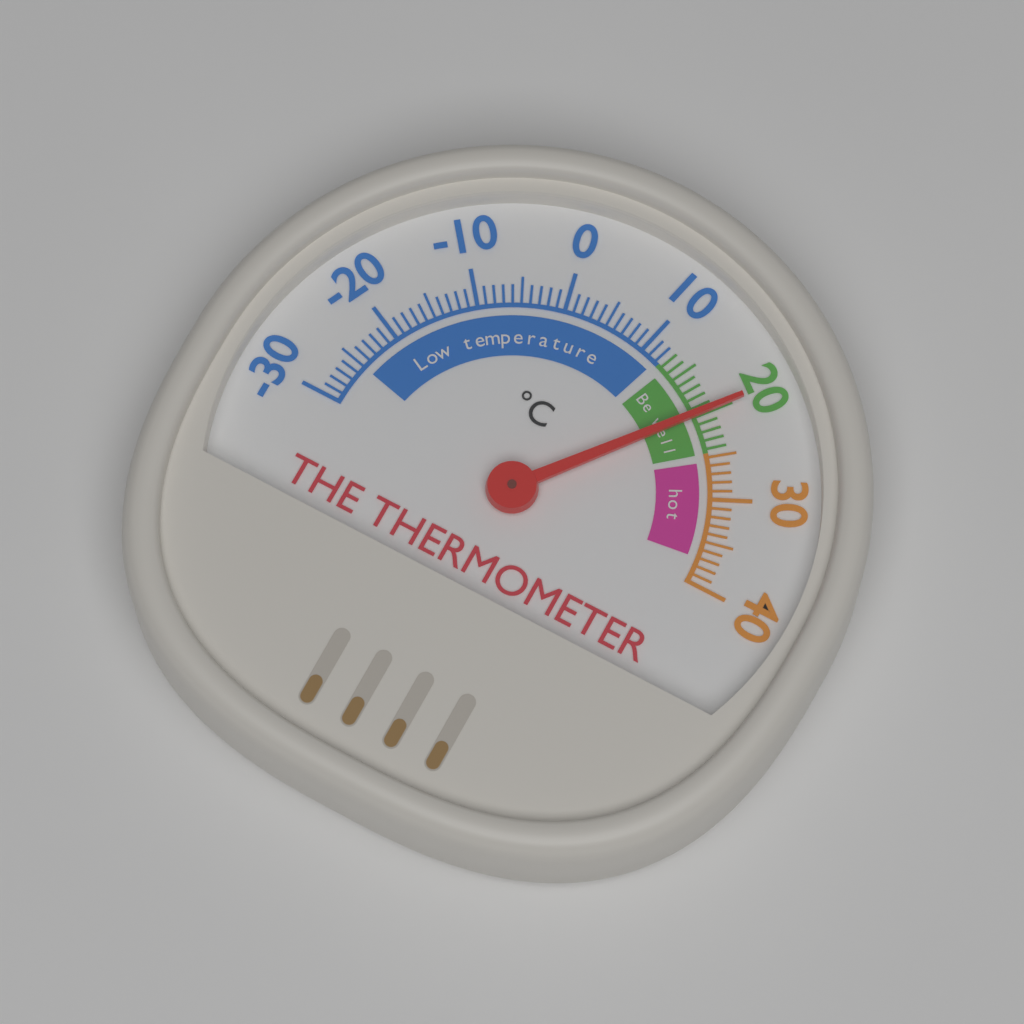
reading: 20 °C
